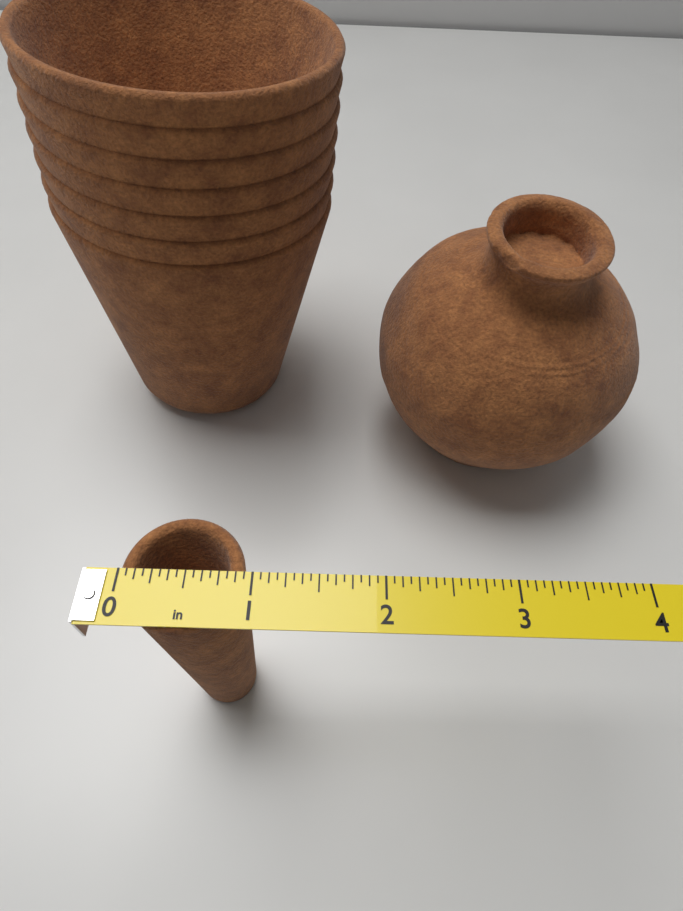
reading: 0.9375 in
